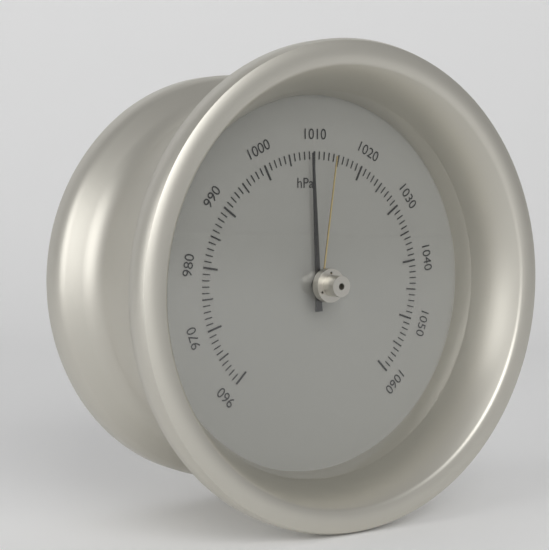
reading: 1009 hPa
